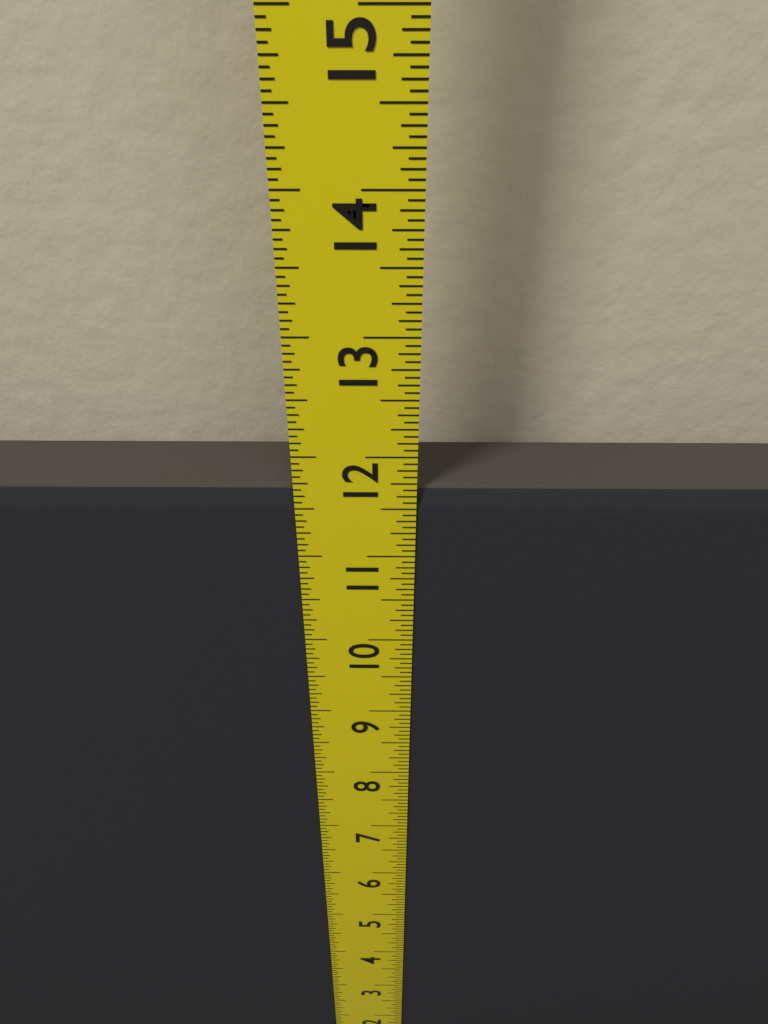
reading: 11.6875 in
